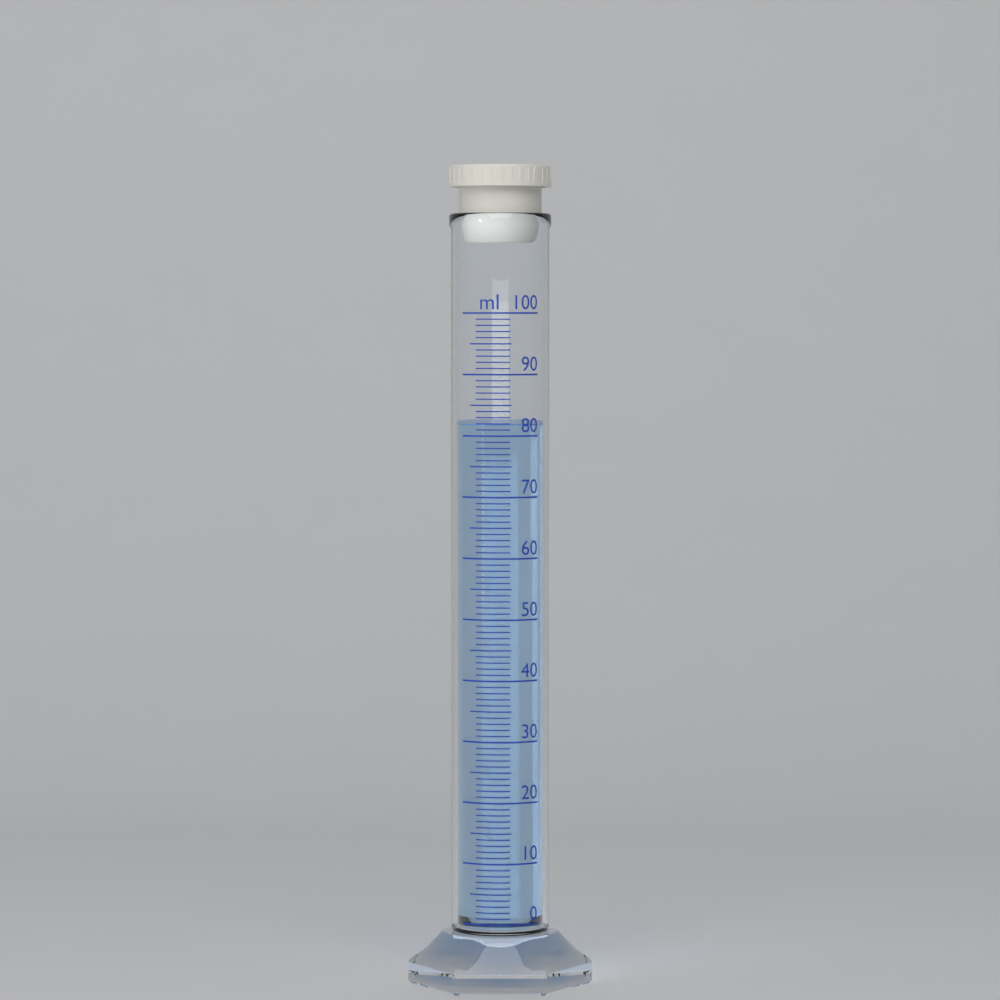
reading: 82 ml
